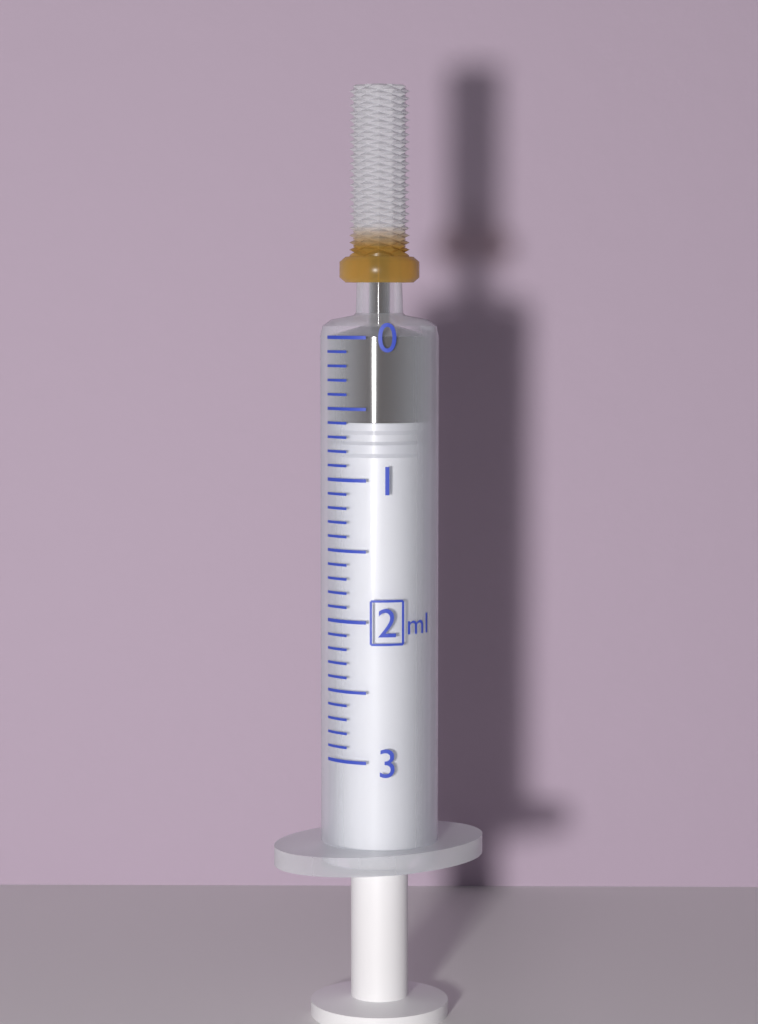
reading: 0.6 ml
